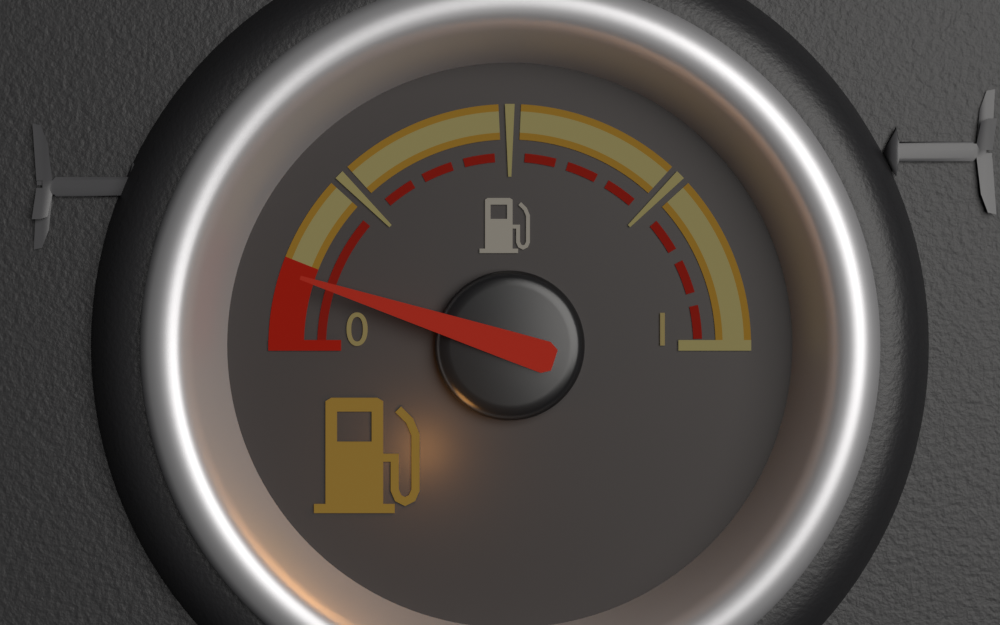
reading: 0.10 (no unit)
